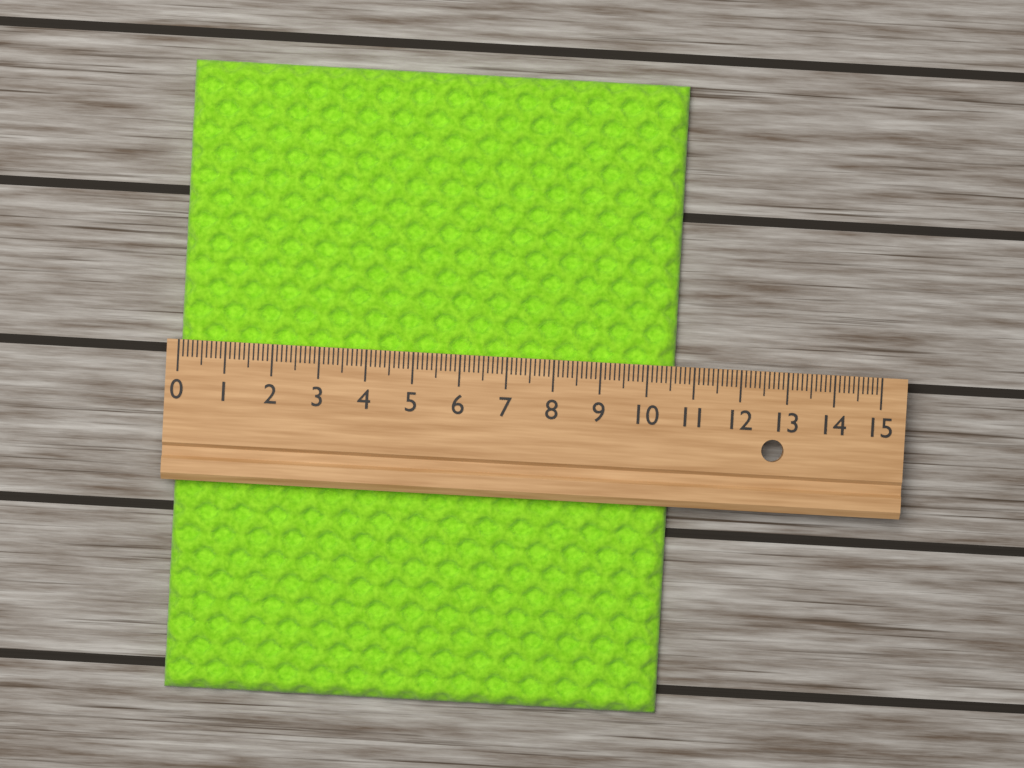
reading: 10.6 (no unit)
